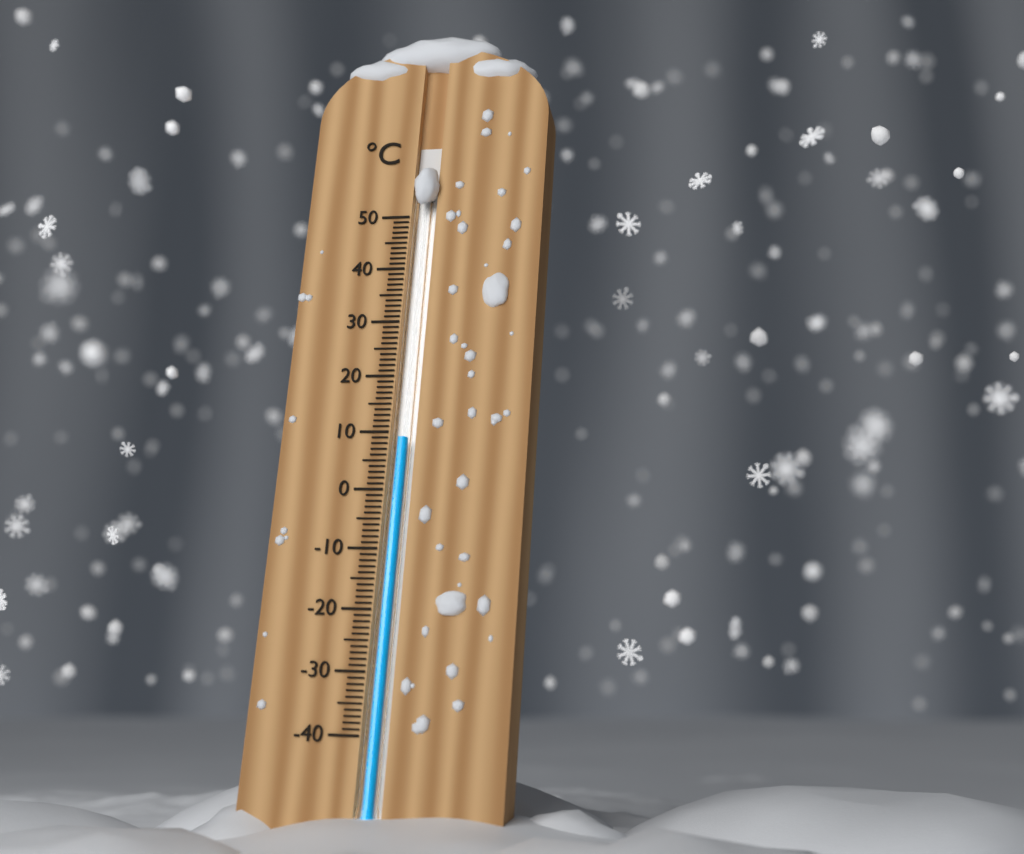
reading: 9 °C
